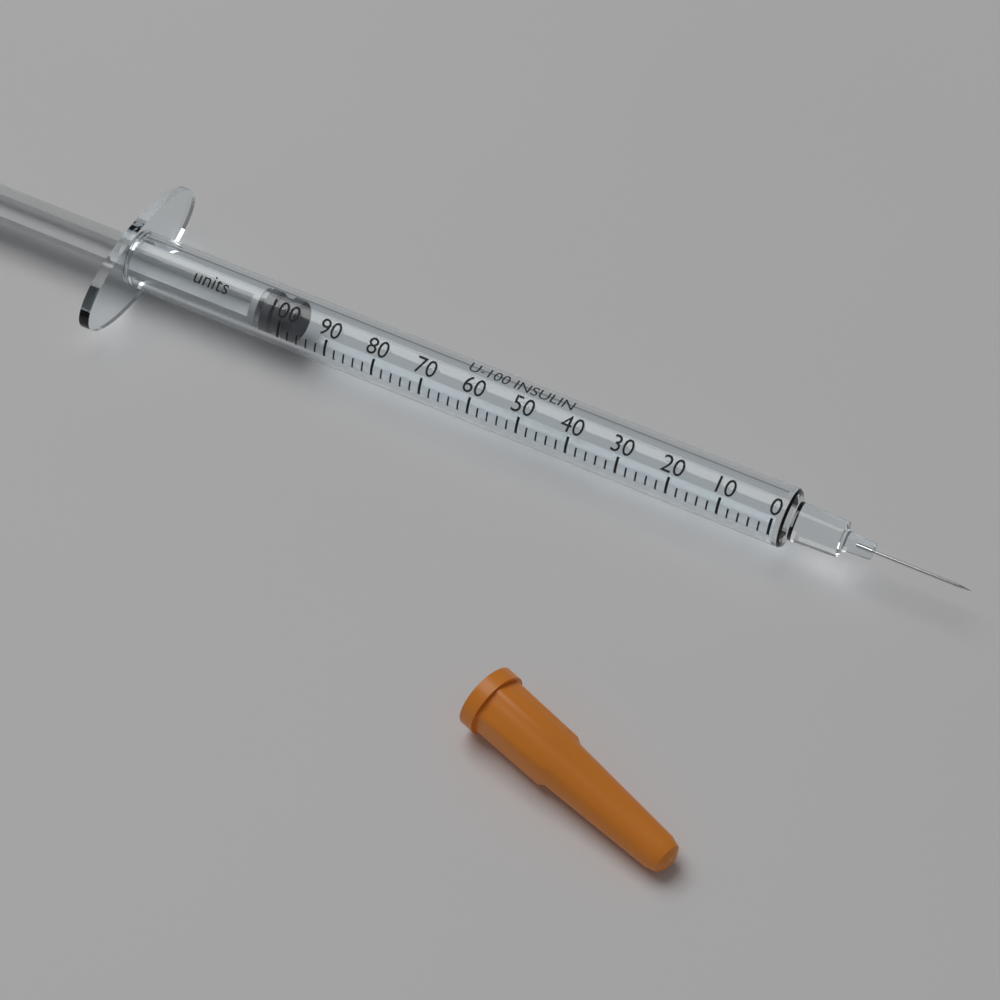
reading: 98 units
